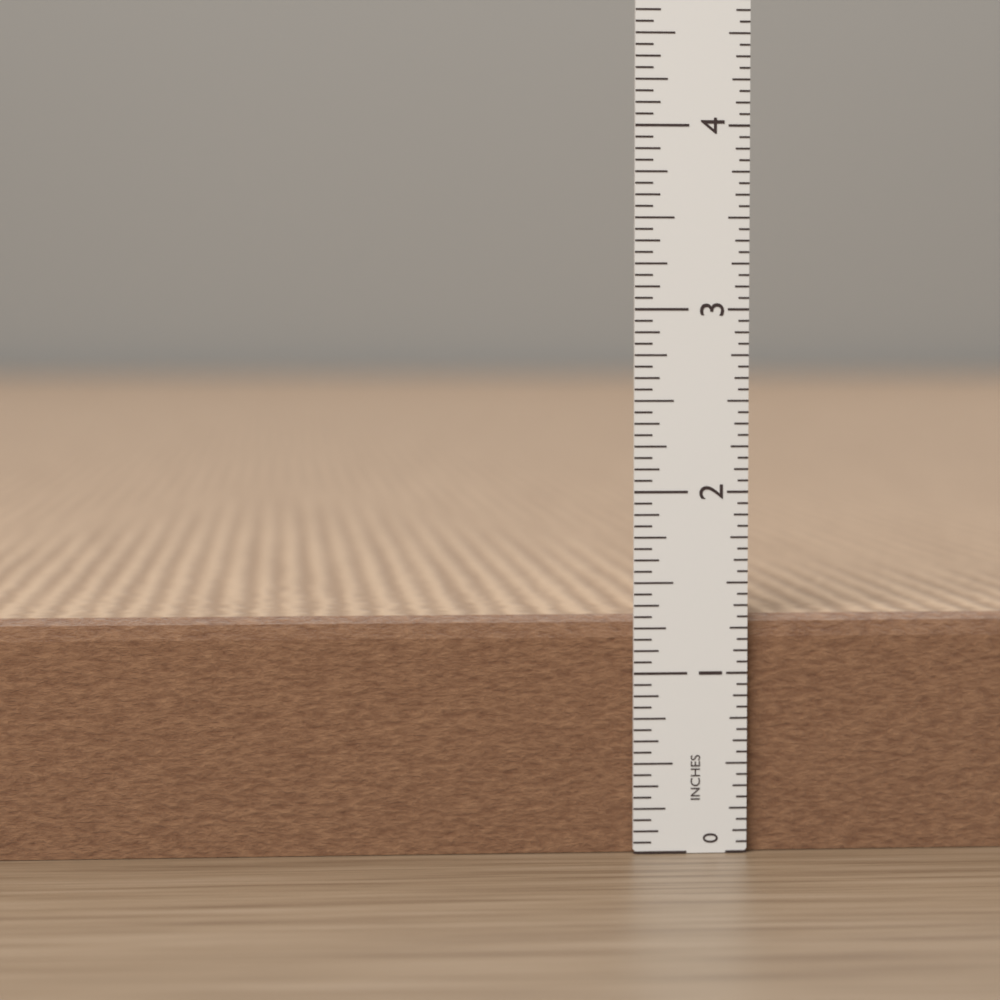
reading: 1.3125 in
